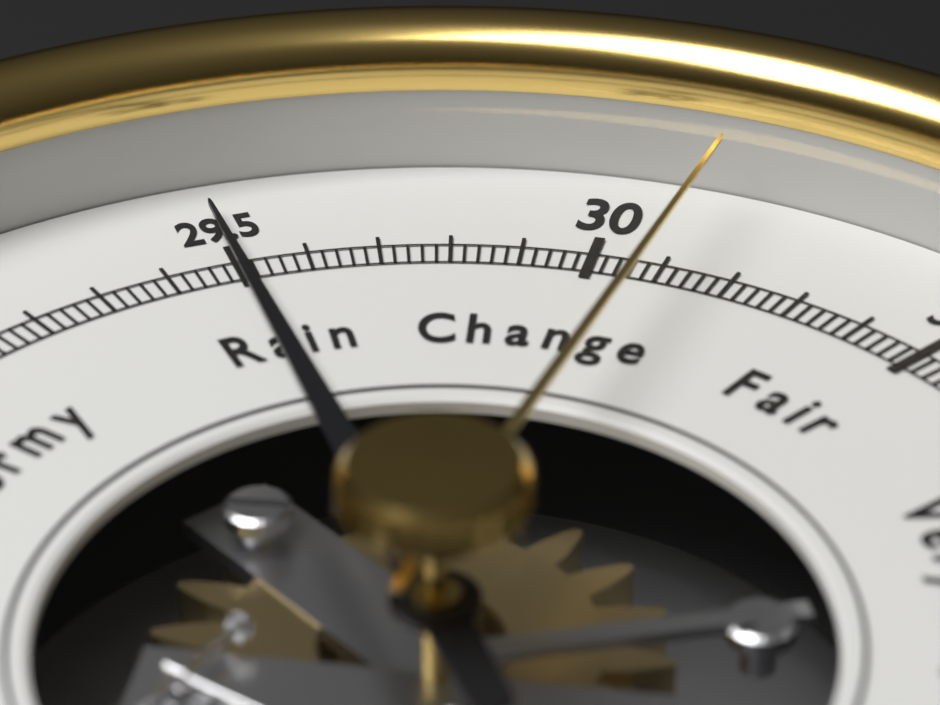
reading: 29.50 inHg
